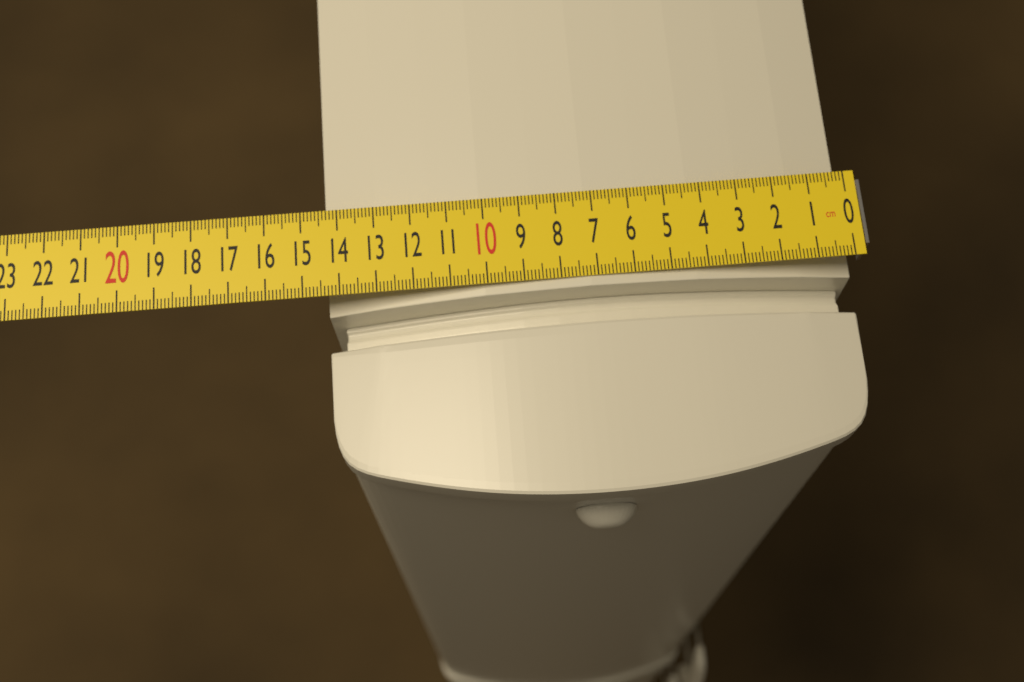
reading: 14.4 cm
